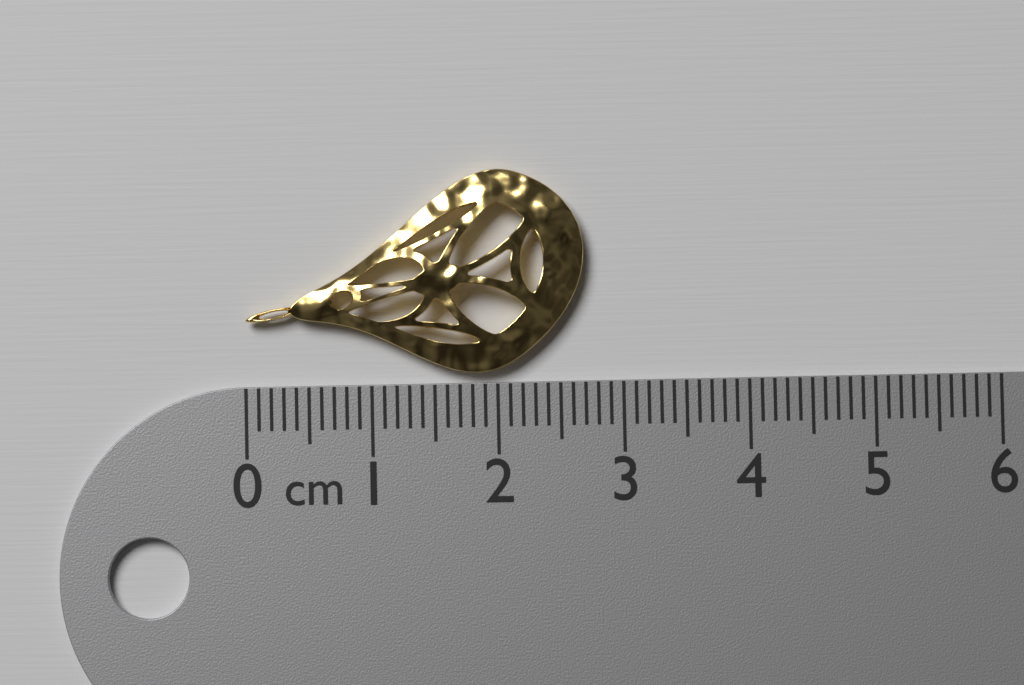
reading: 2.7 cm
